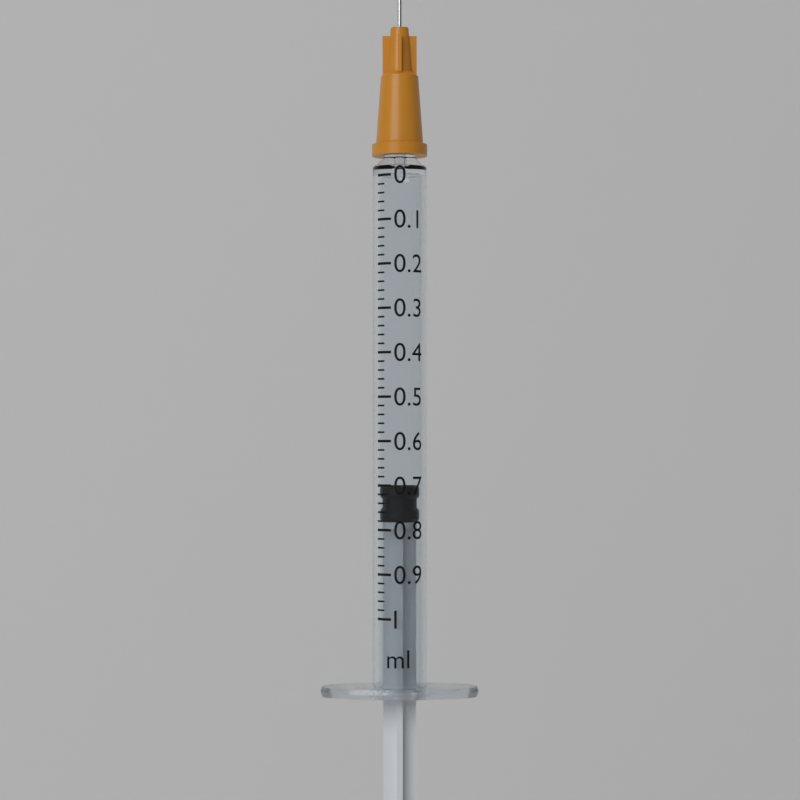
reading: 0.70 ml
